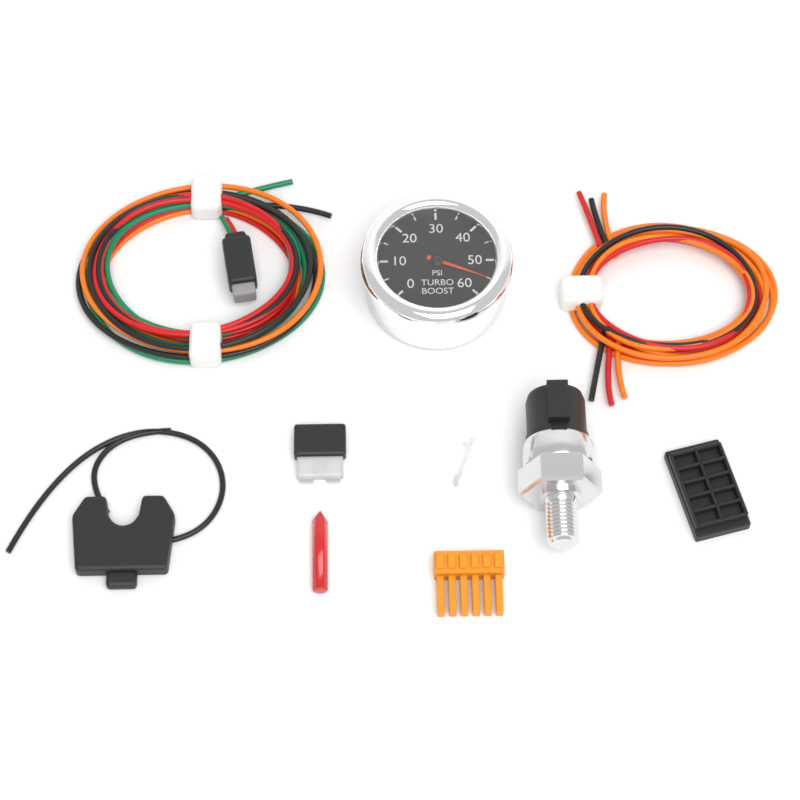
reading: 55 psi
